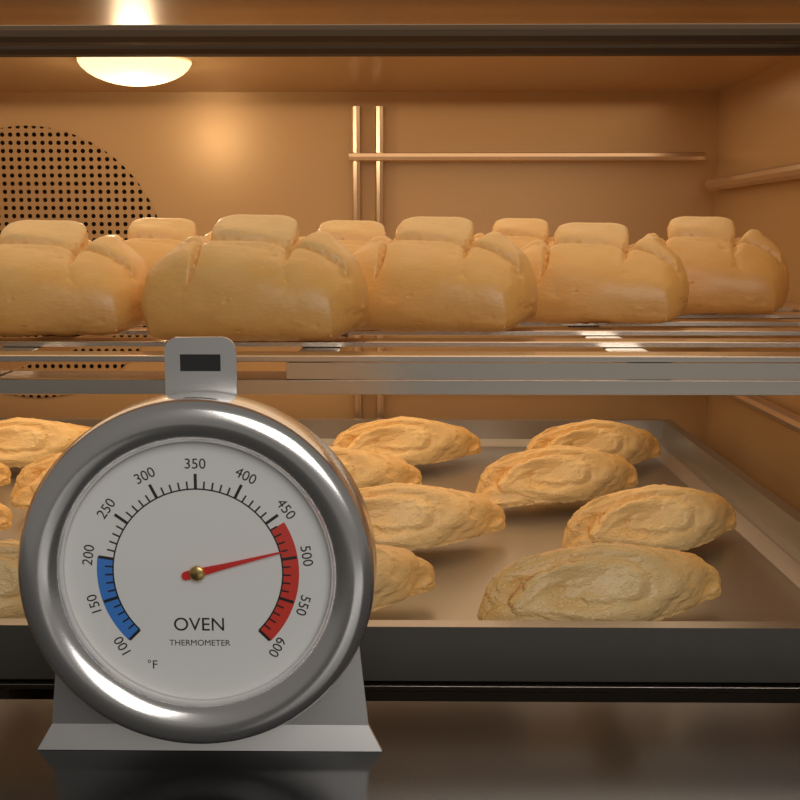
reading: 490 °F
